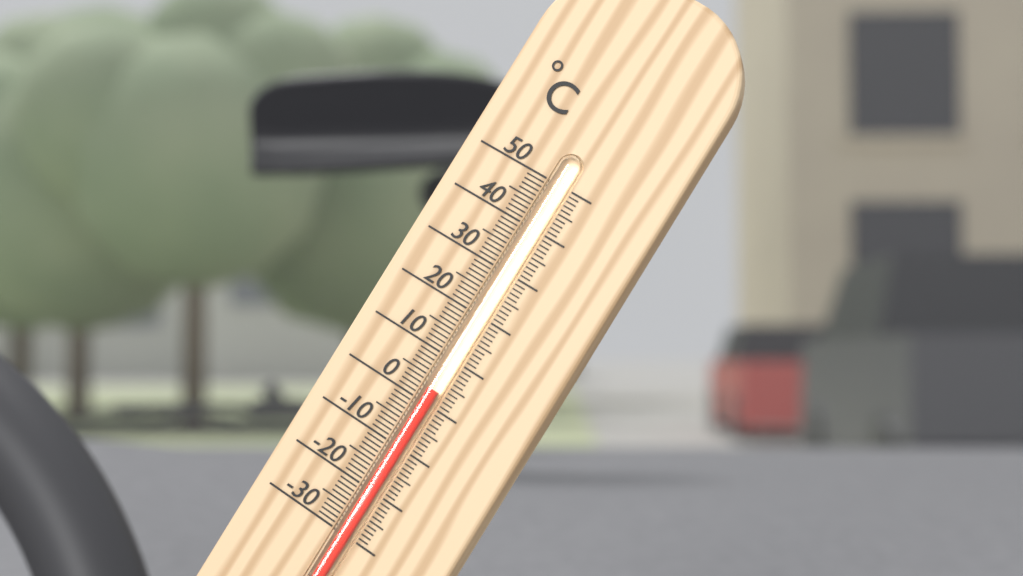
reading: 3 °C
